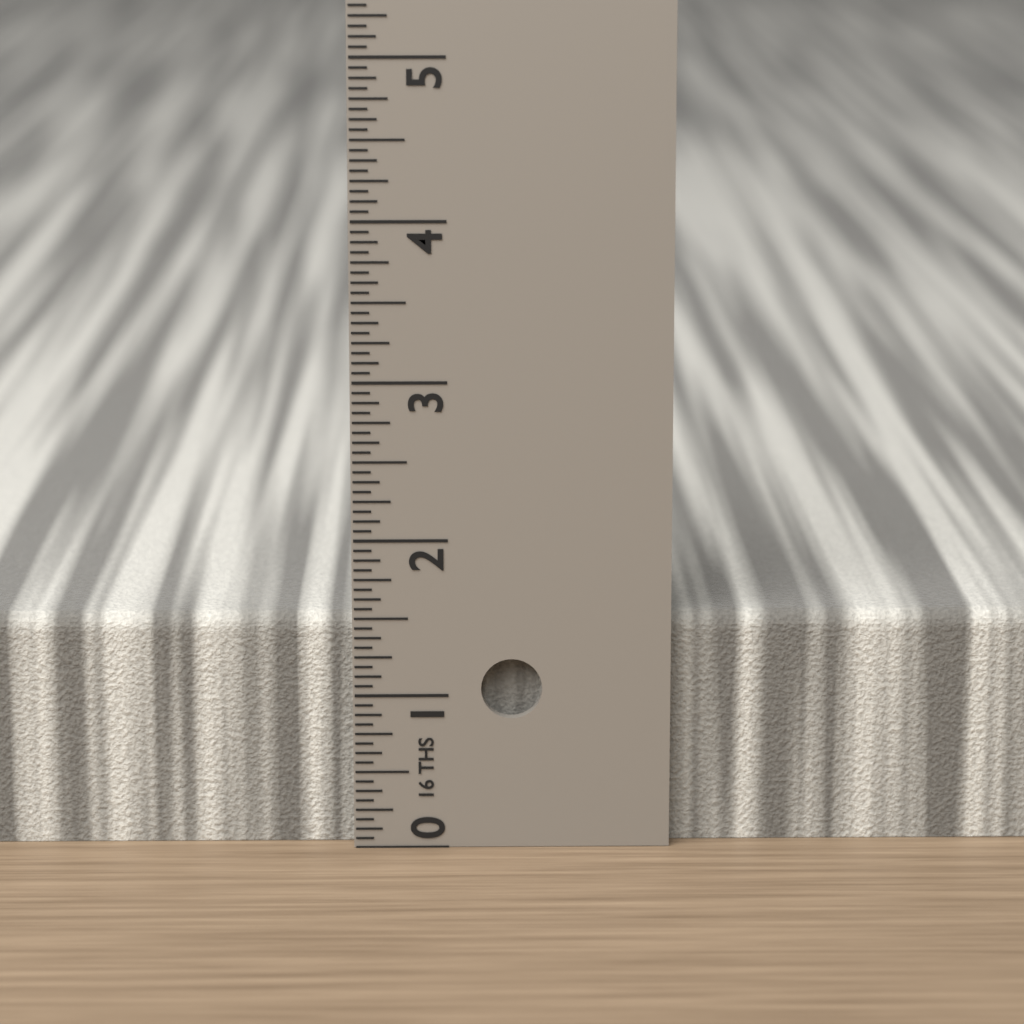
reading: 1.5000 in
